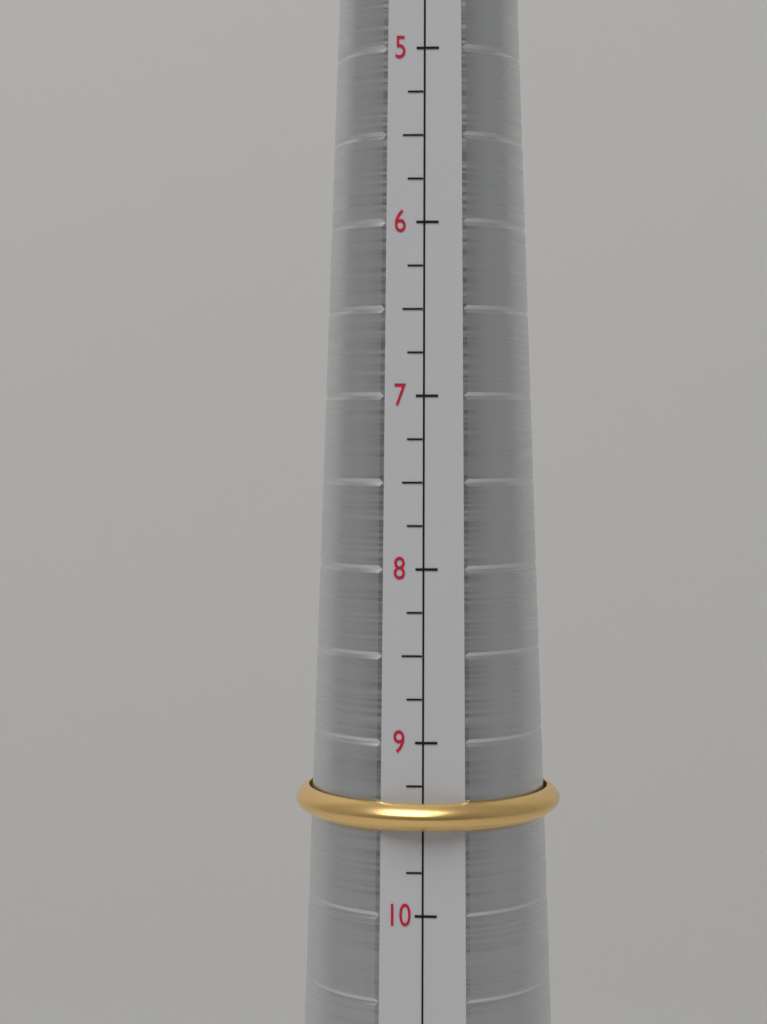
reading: 9.50 (no unit)
